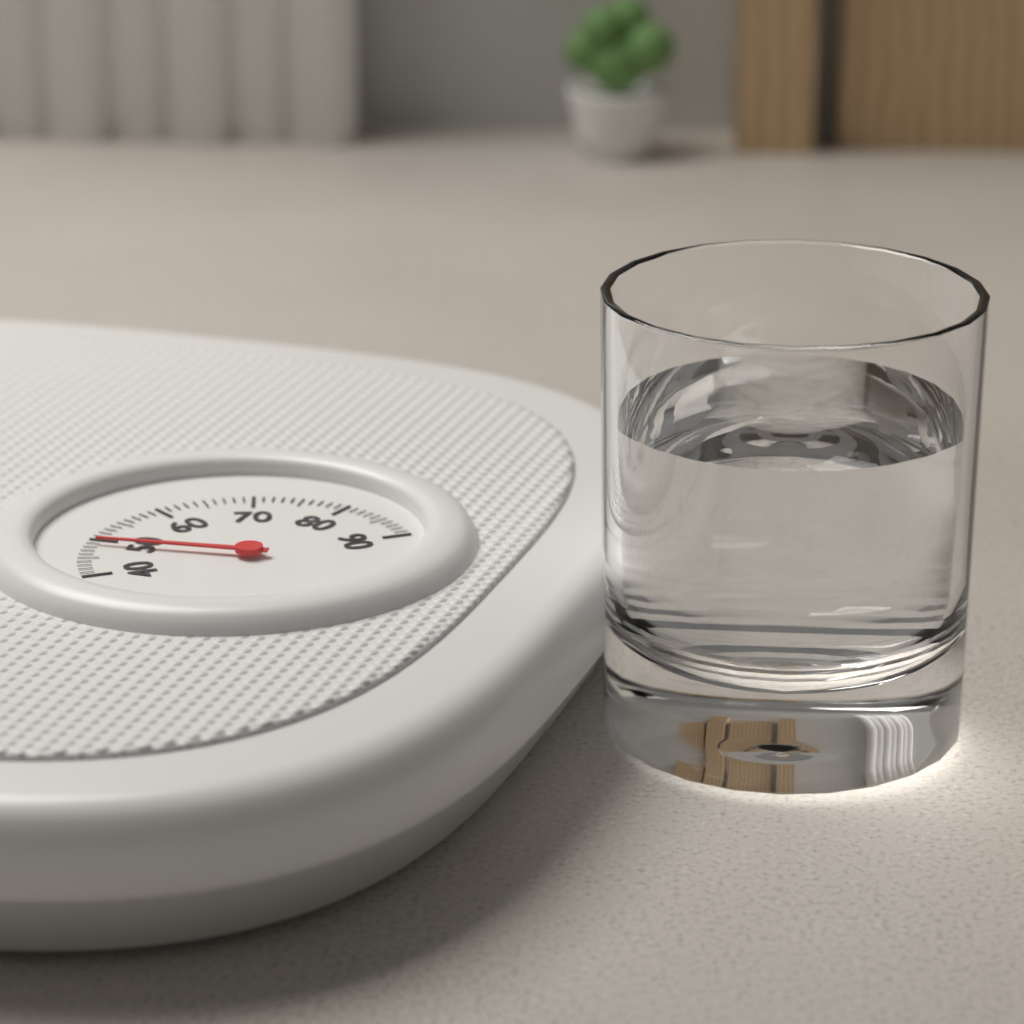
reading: 49 (no unit)
